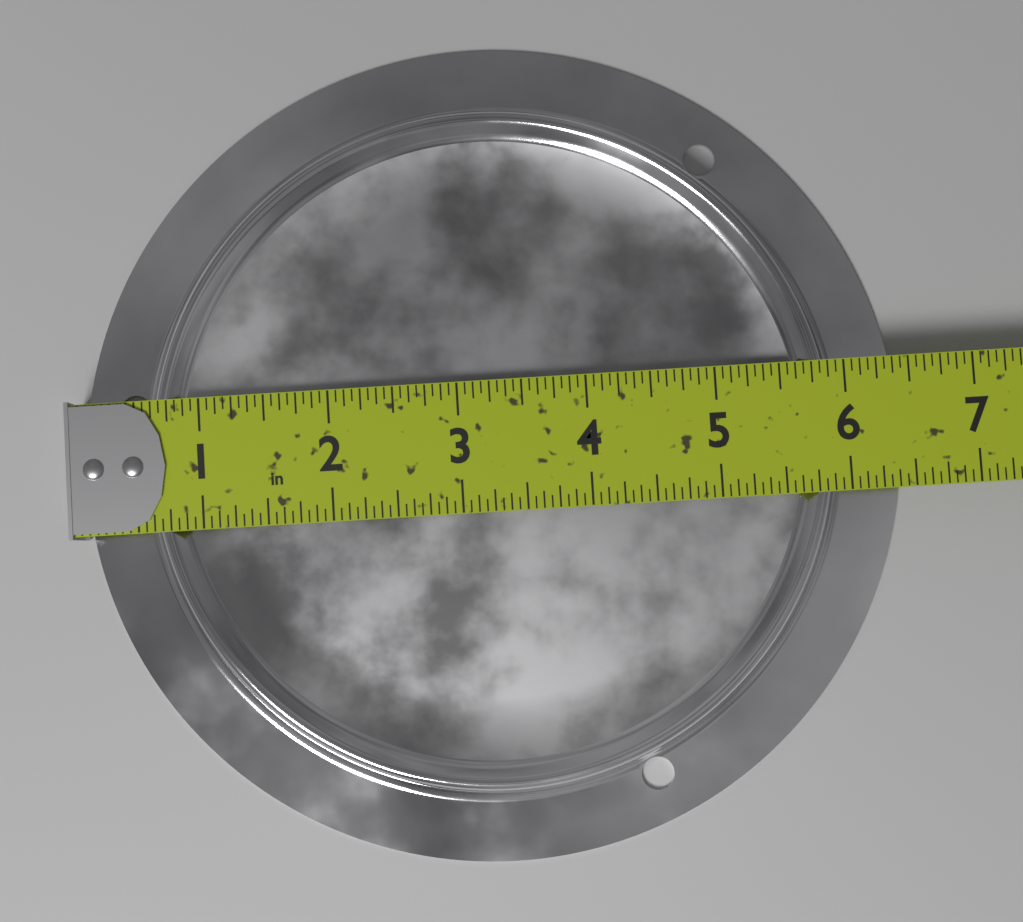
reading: 6.5000 in
